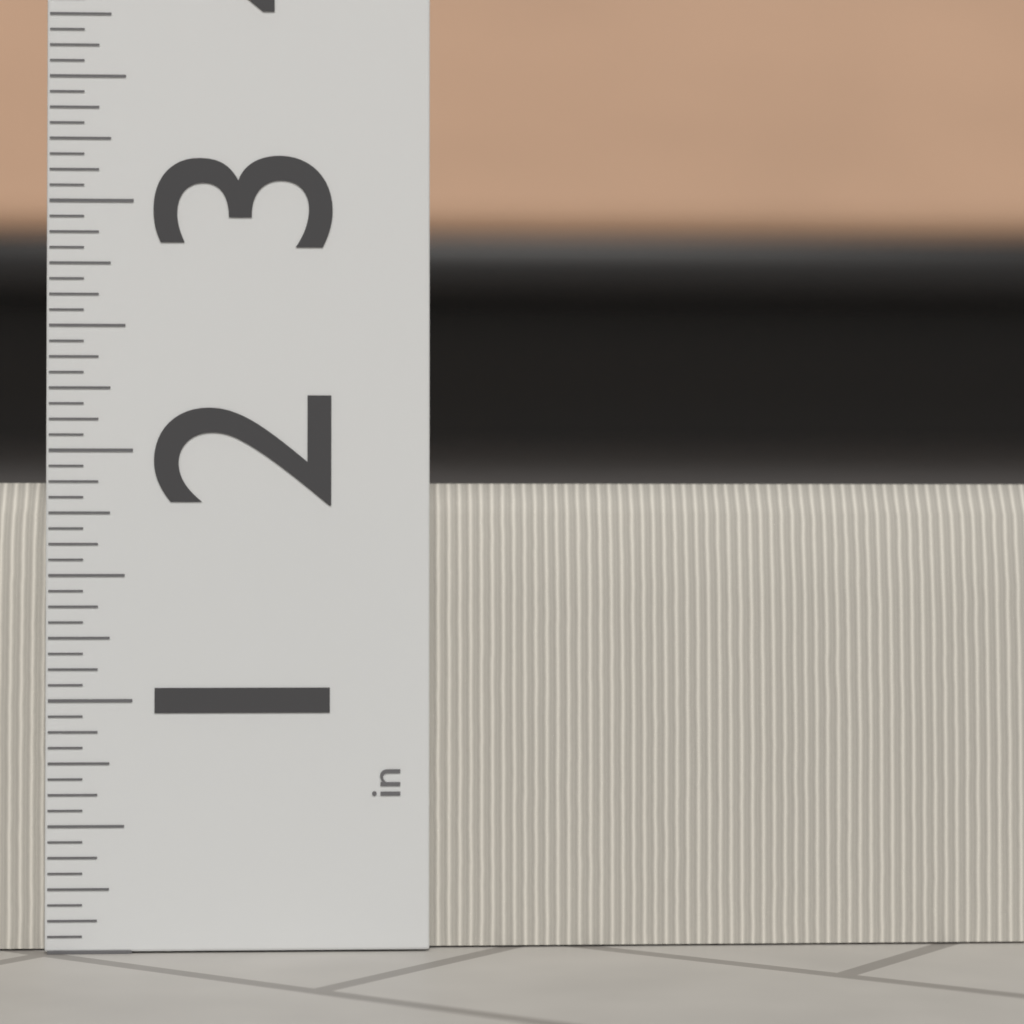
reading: 1.8750 in
